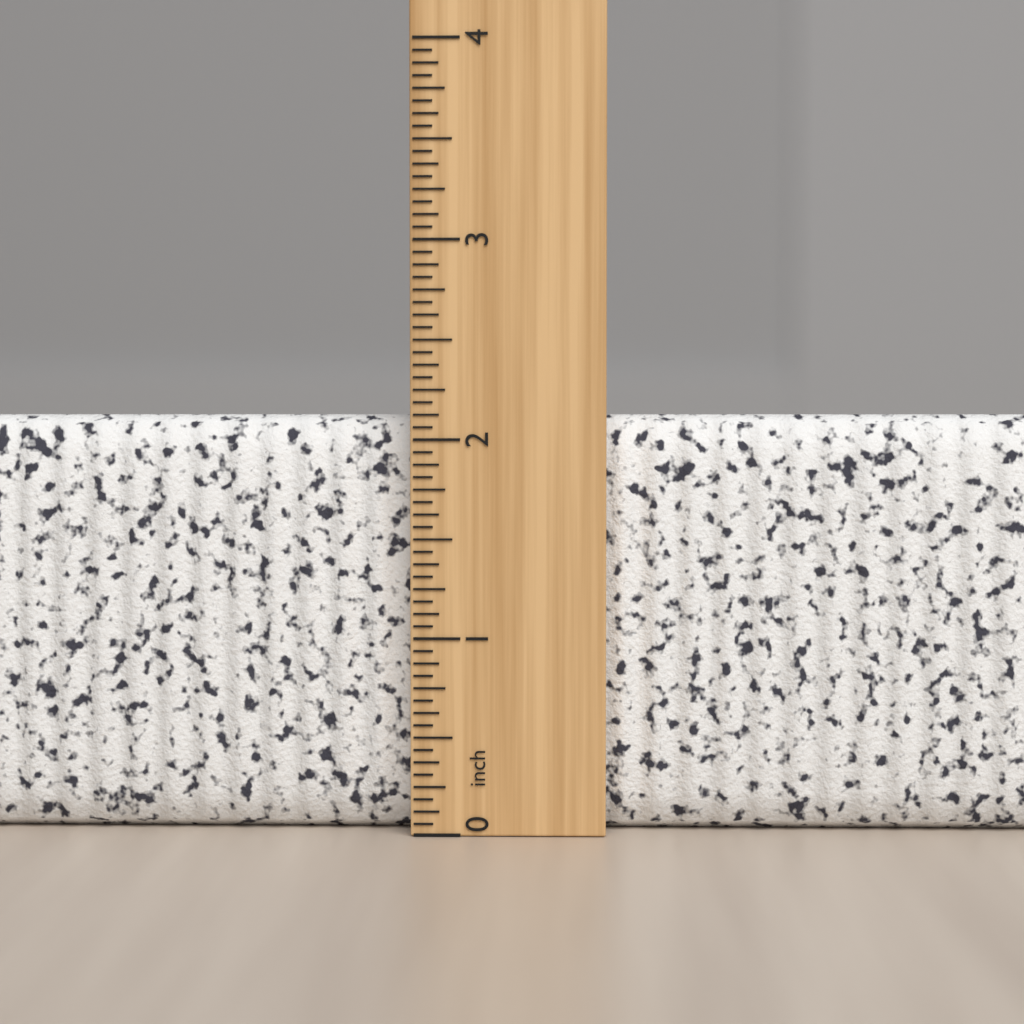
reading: 2.1250 inch
